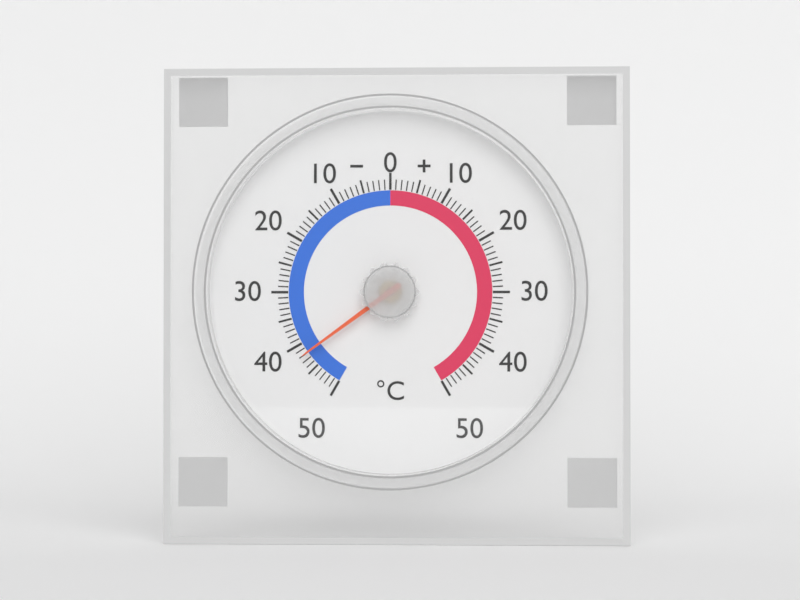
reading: -42 °C
